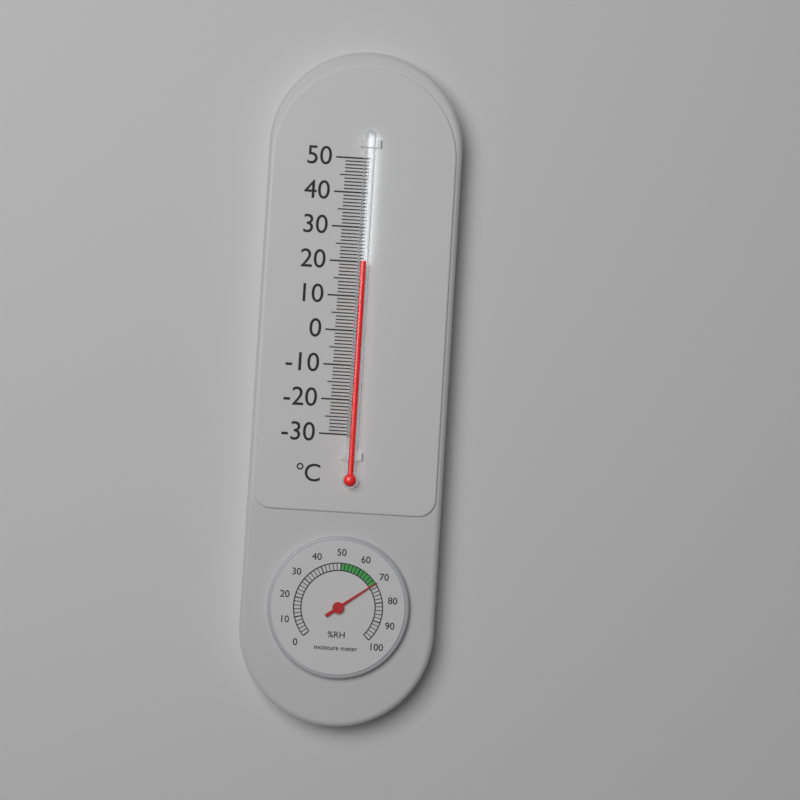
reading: 20 °C
